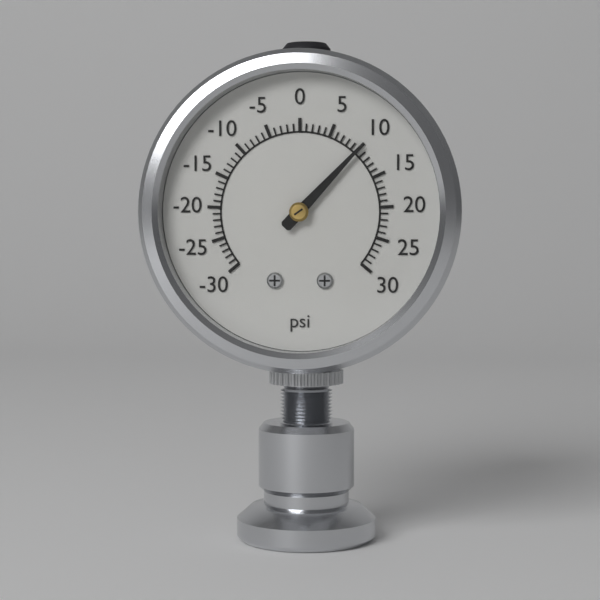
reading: 10 psi
